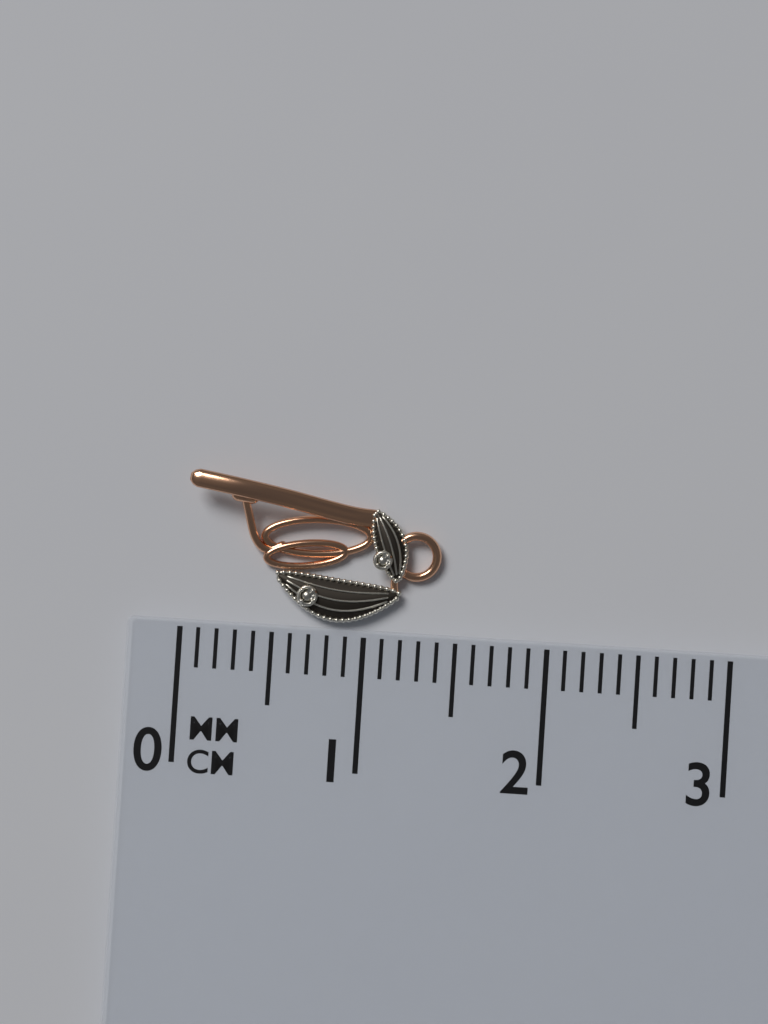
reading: 1.4 cm
